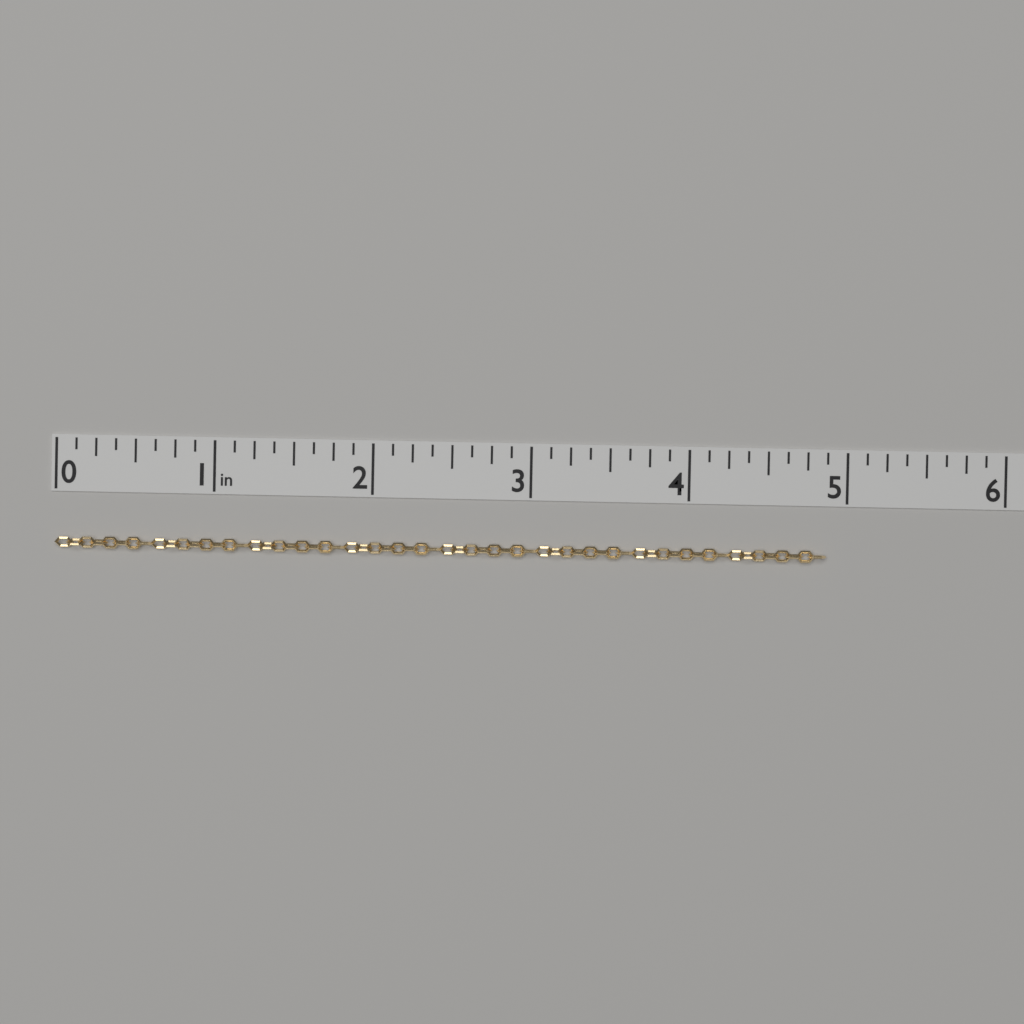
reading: 4.875 in
